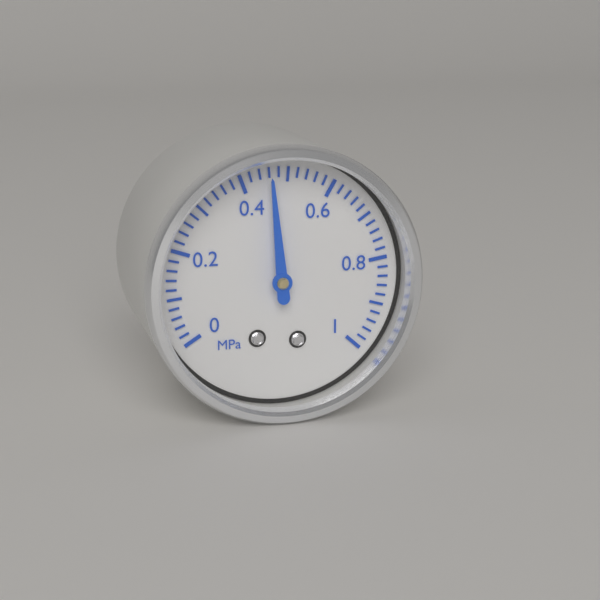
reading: 0.46 MPa
